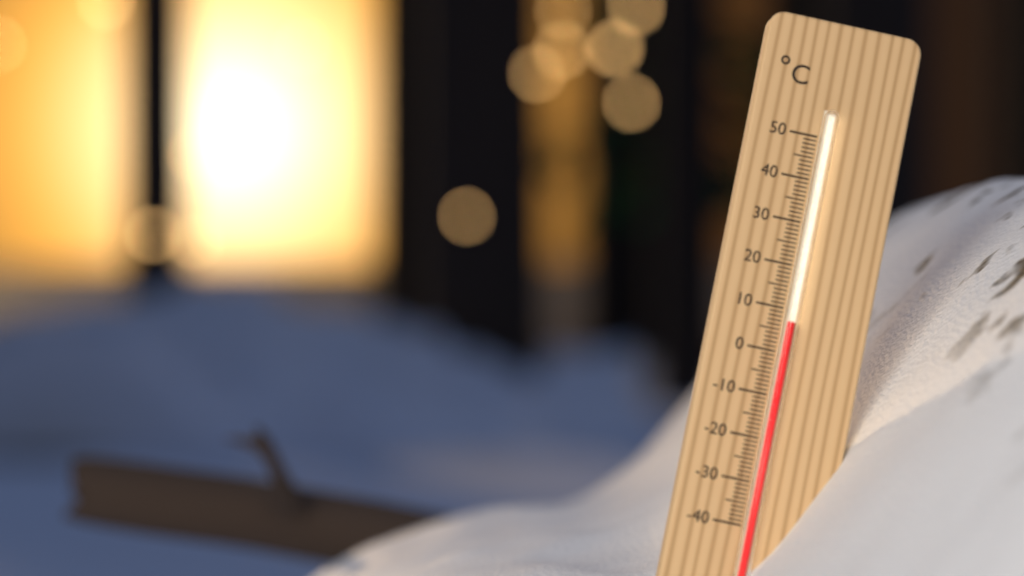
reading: 7 °C
